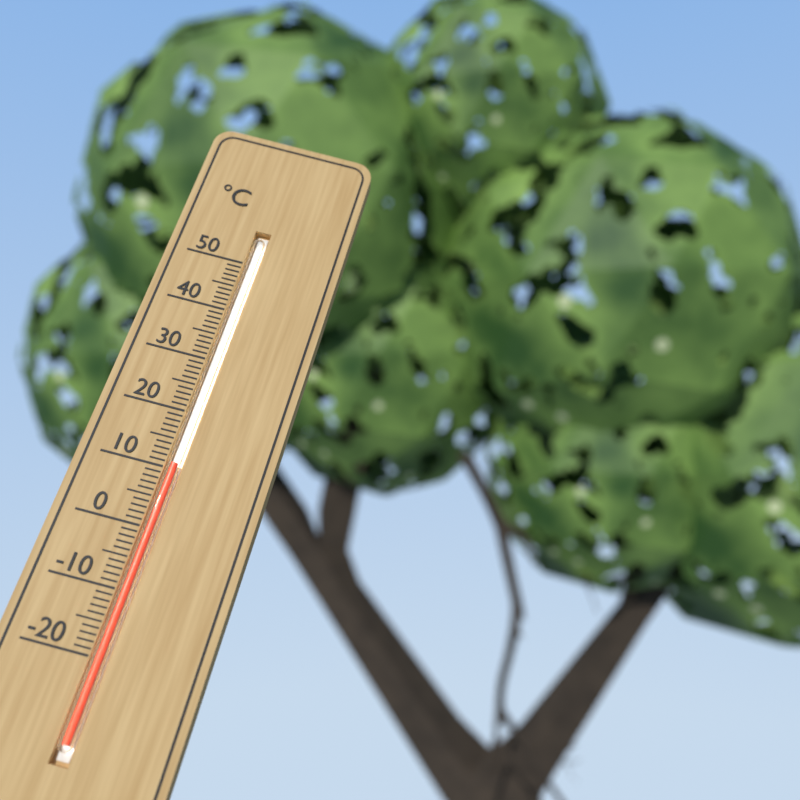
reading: 11 °C
